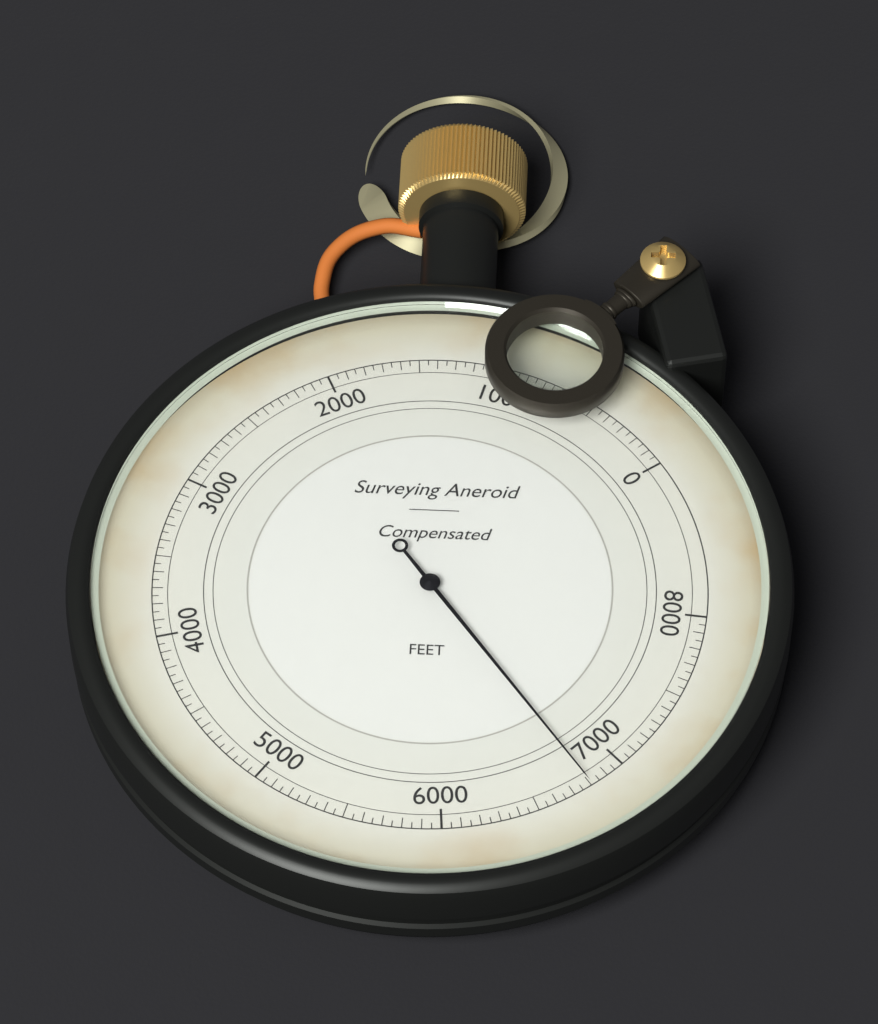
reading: 6800 ft
